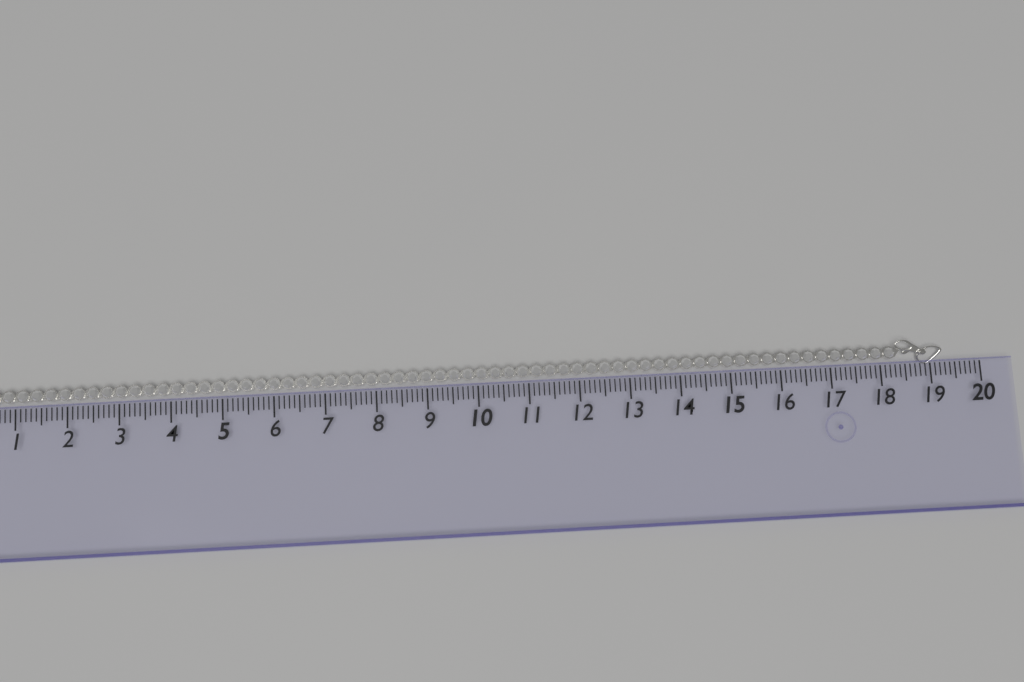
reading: 19.3 (no unit)
